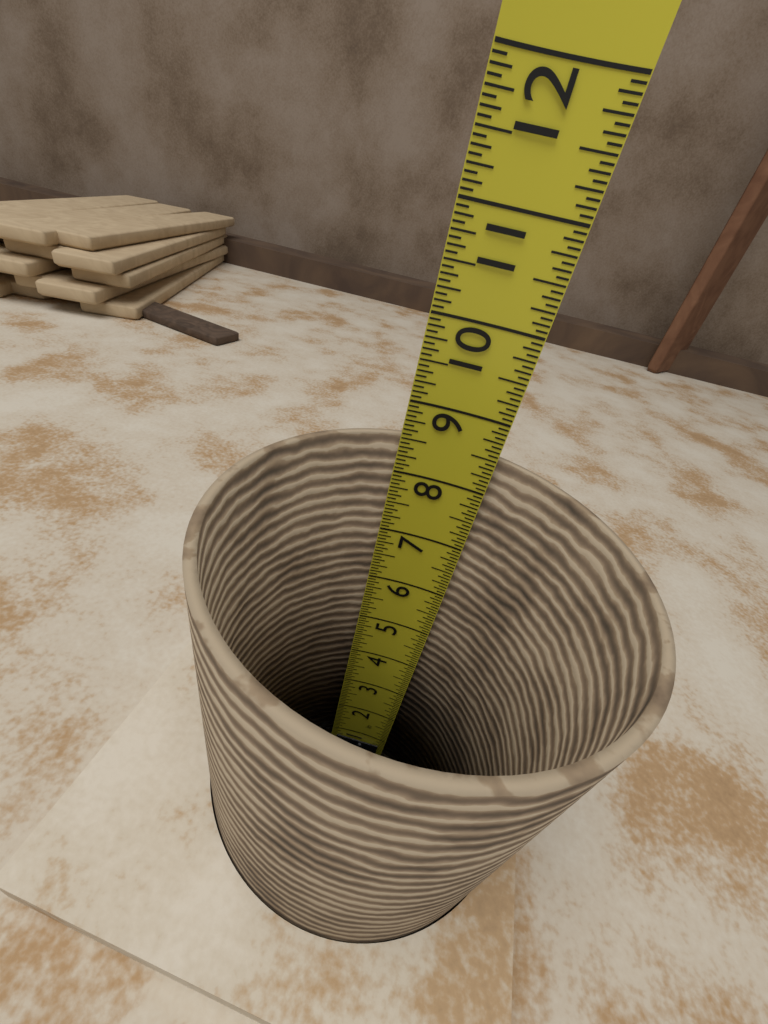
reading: 8.5000 in
